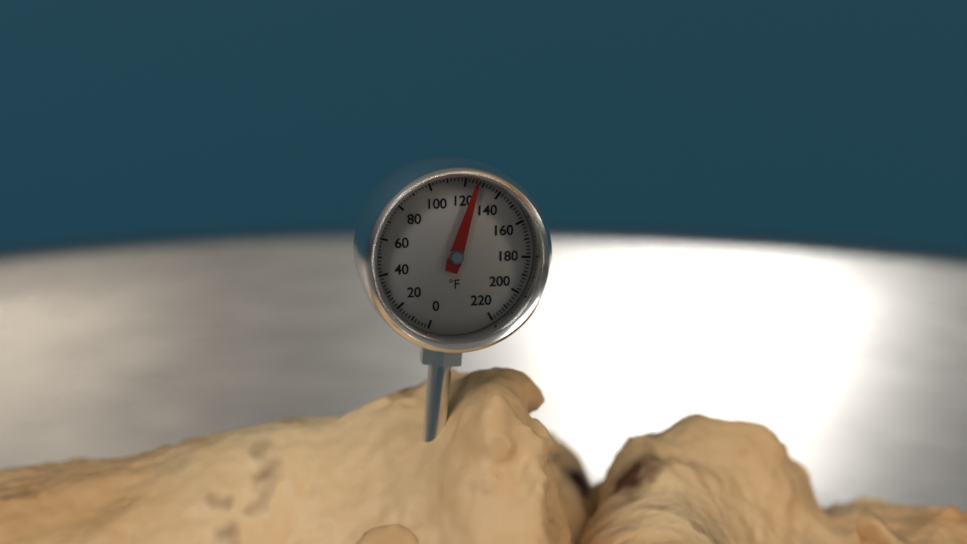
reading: 126 °F
